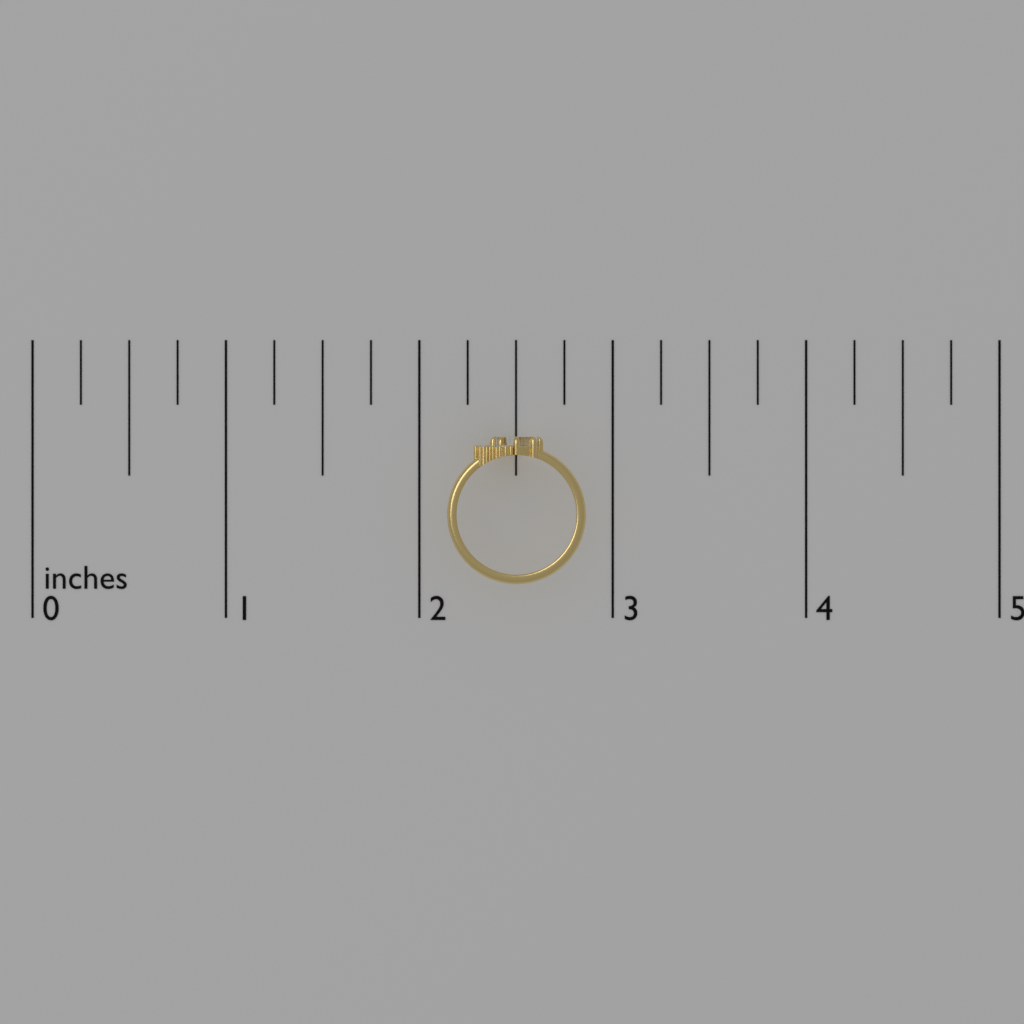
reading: 2.86 inches
